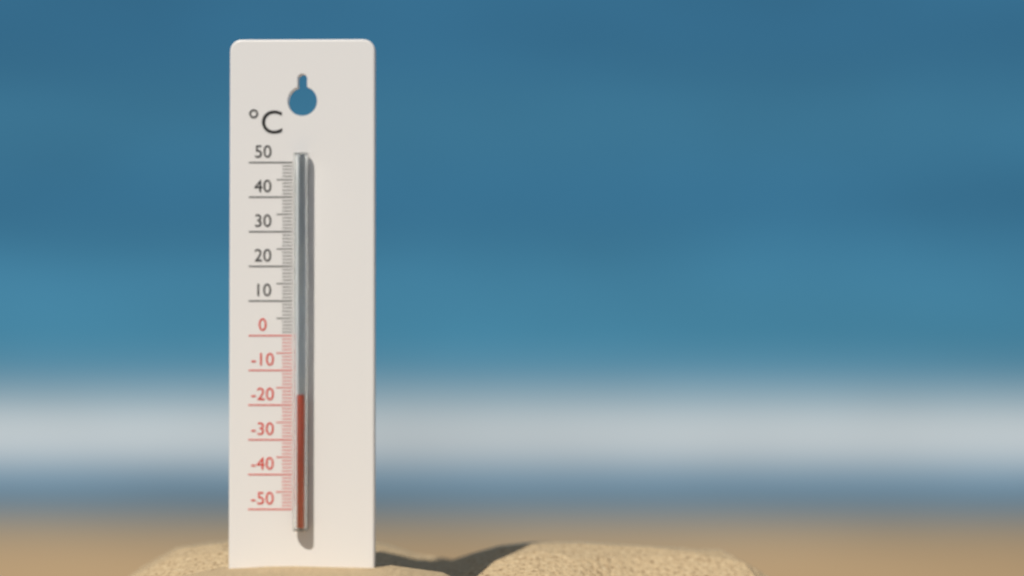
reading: -17 °C
